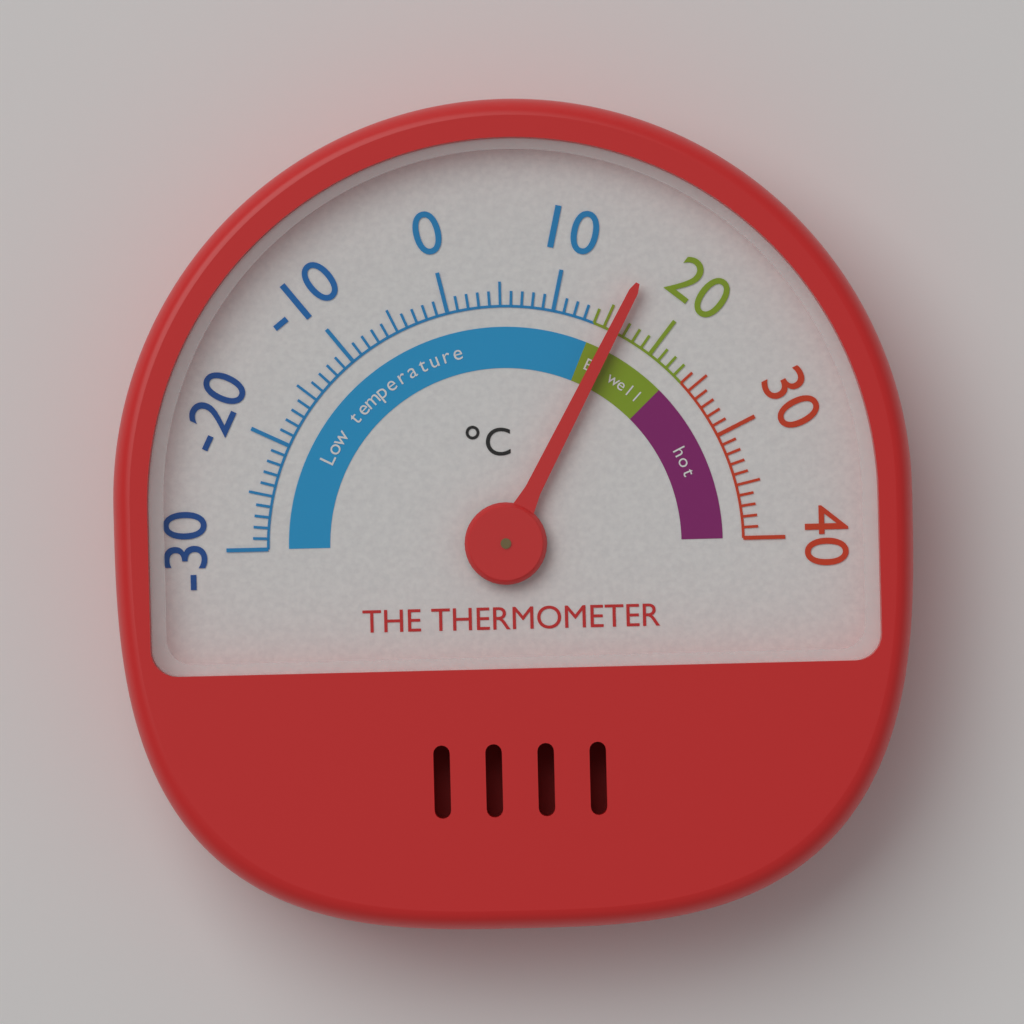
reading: 16 °C
